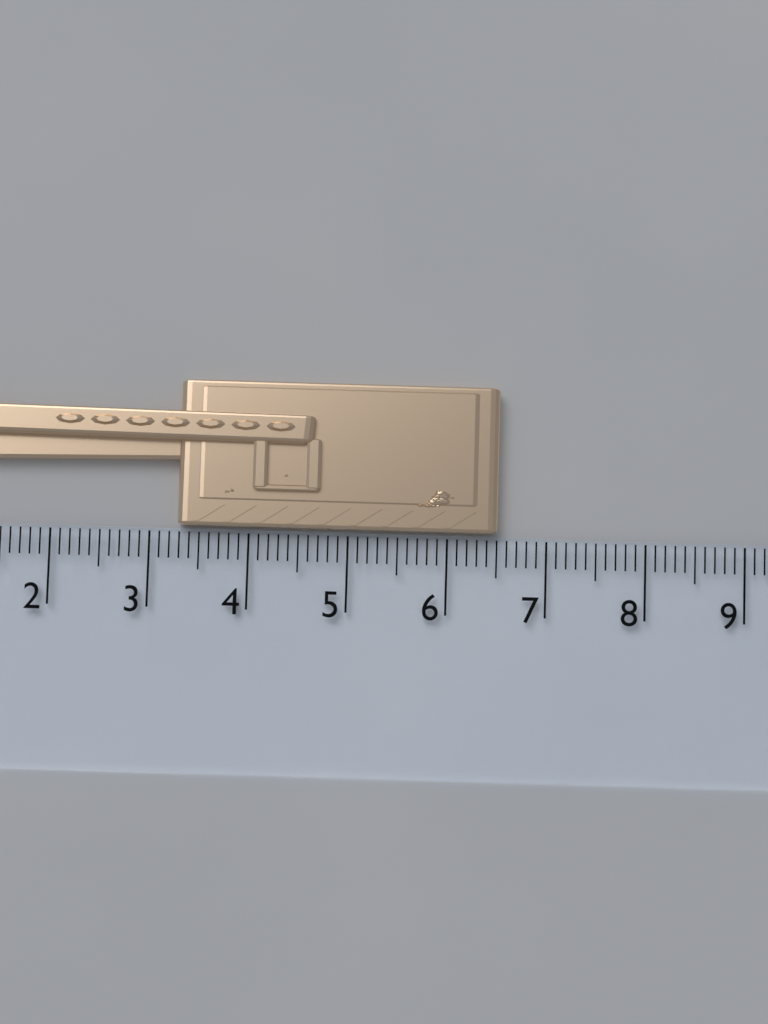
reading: 6.5 cm
